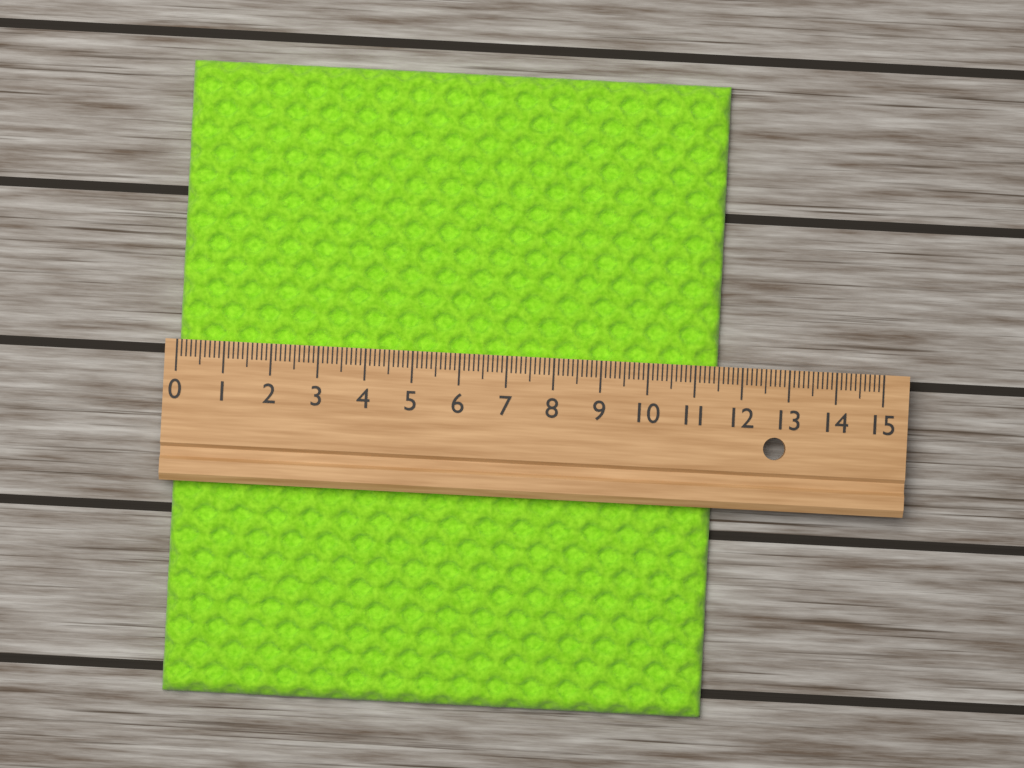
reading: 11.5 (no unit)
